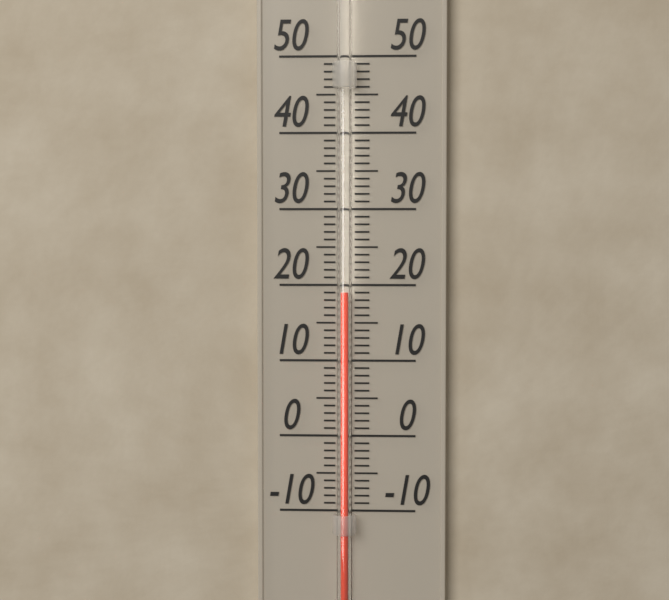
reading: 19 (no unit)
